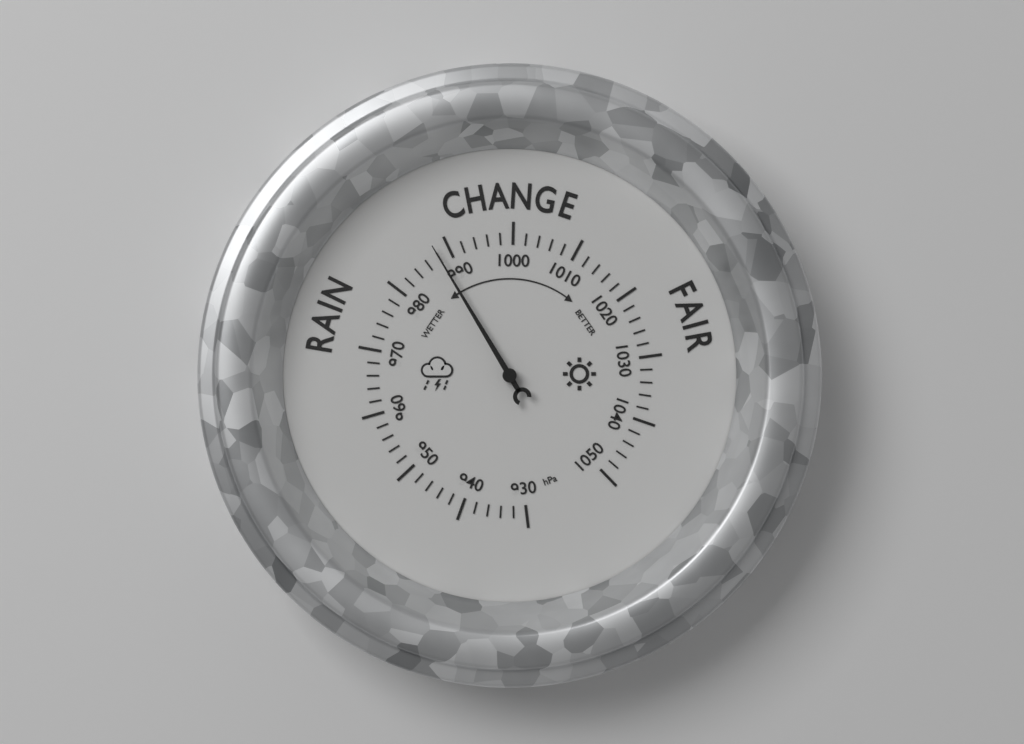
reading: 988 hPa
